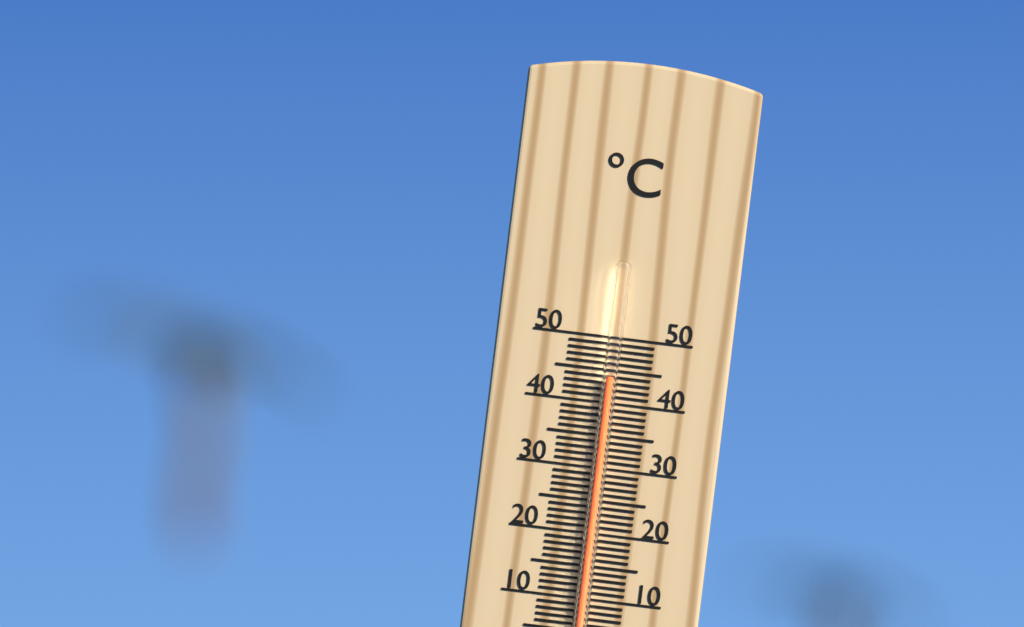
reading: 44 °C
